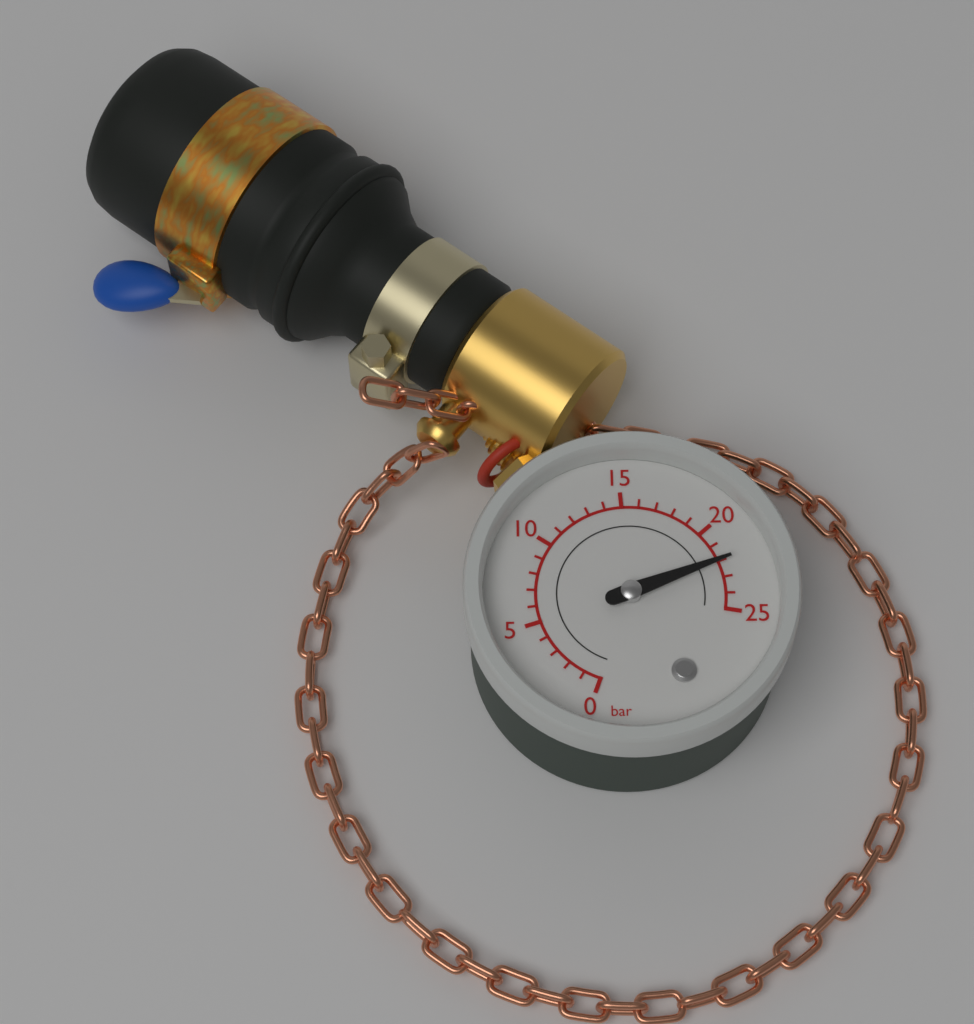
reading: 22 bar
